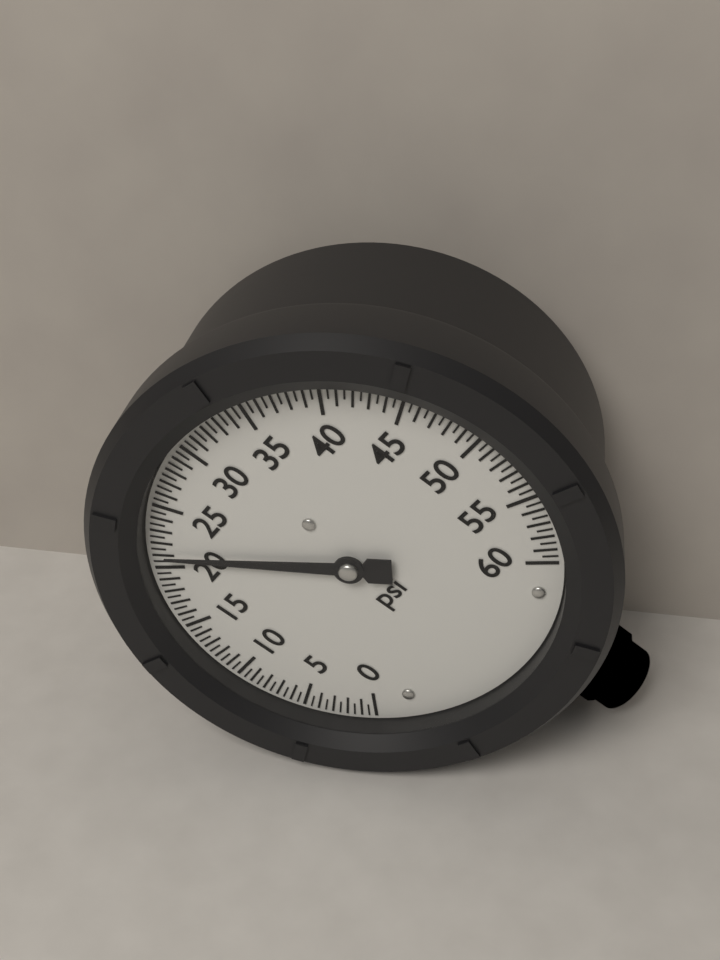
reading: 21.0 psi
